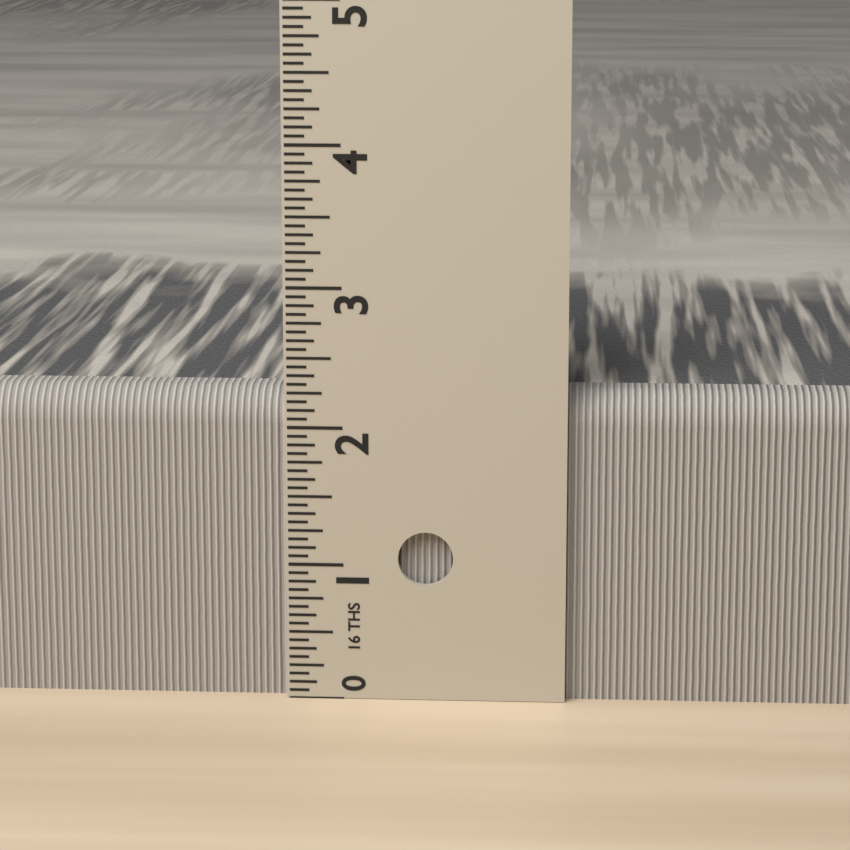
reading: 2.2500 in
